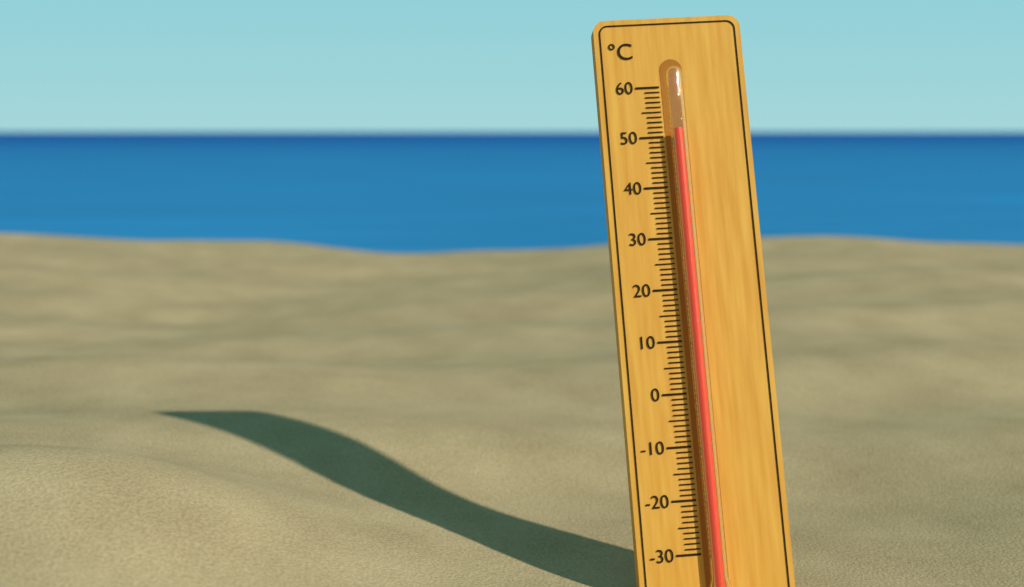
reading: 51 °C
